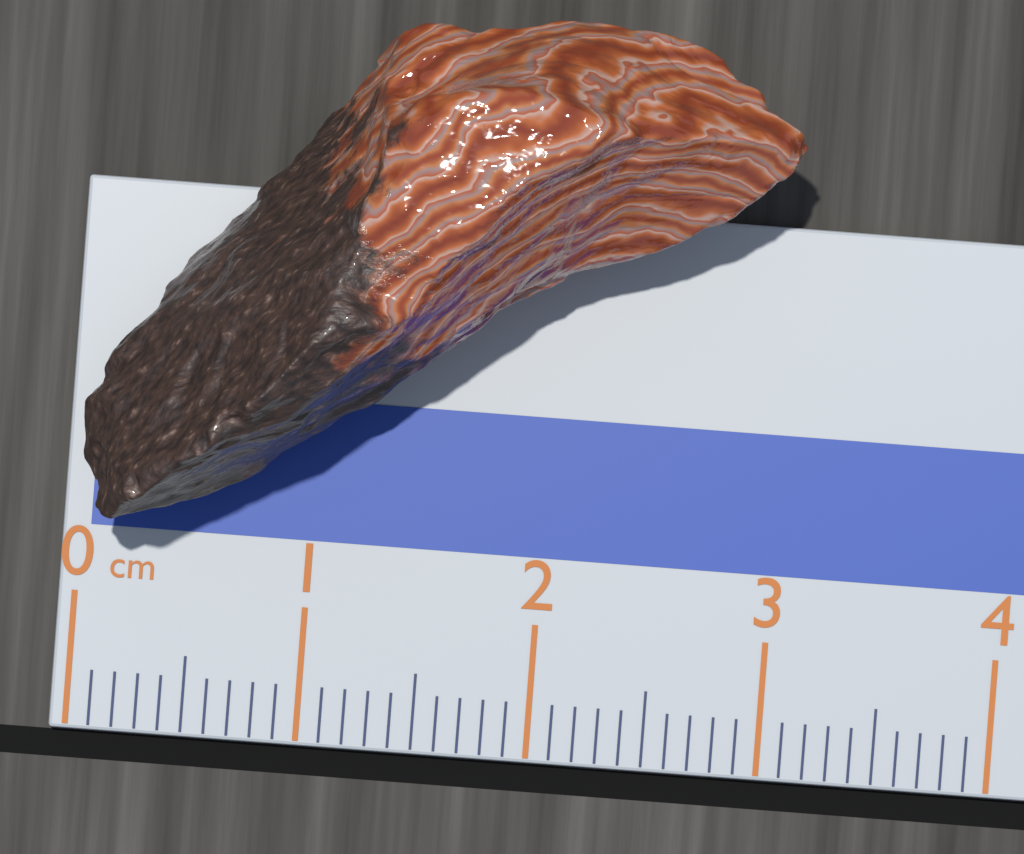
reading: 3.0 cm
